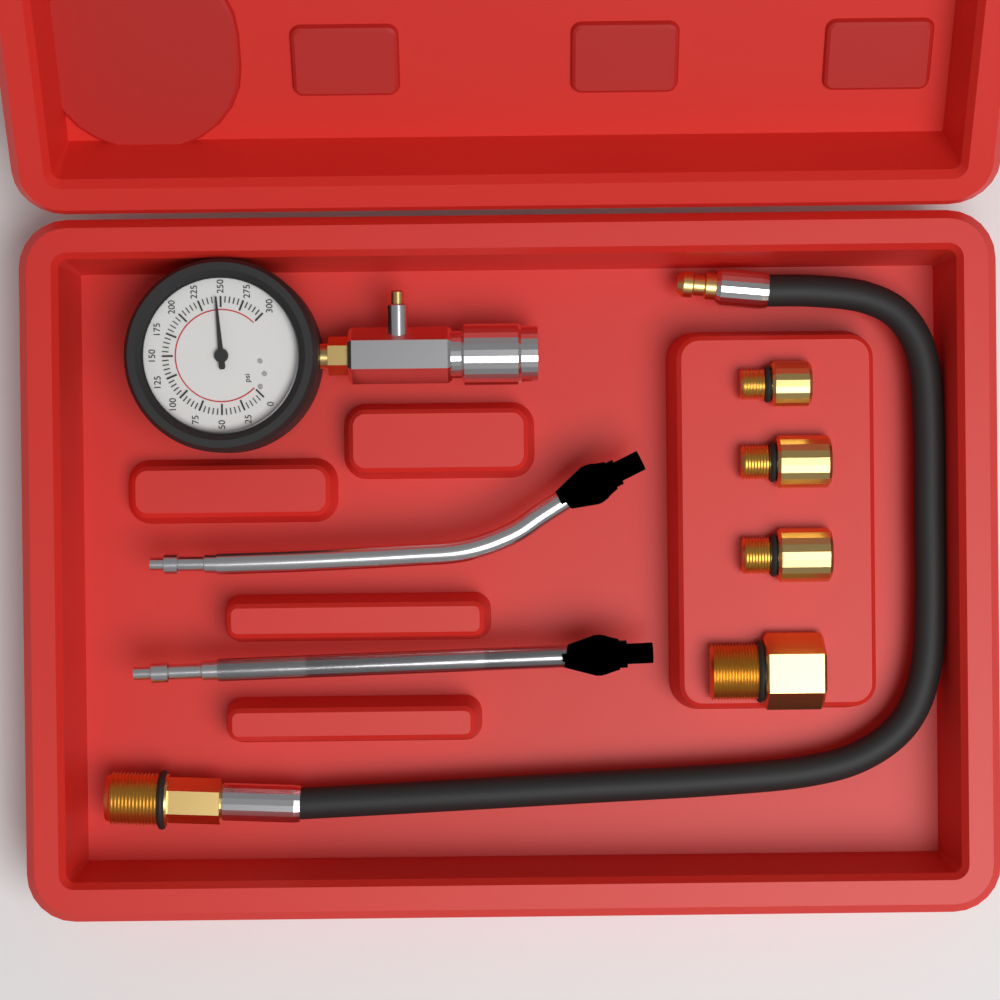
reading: 245 psi
